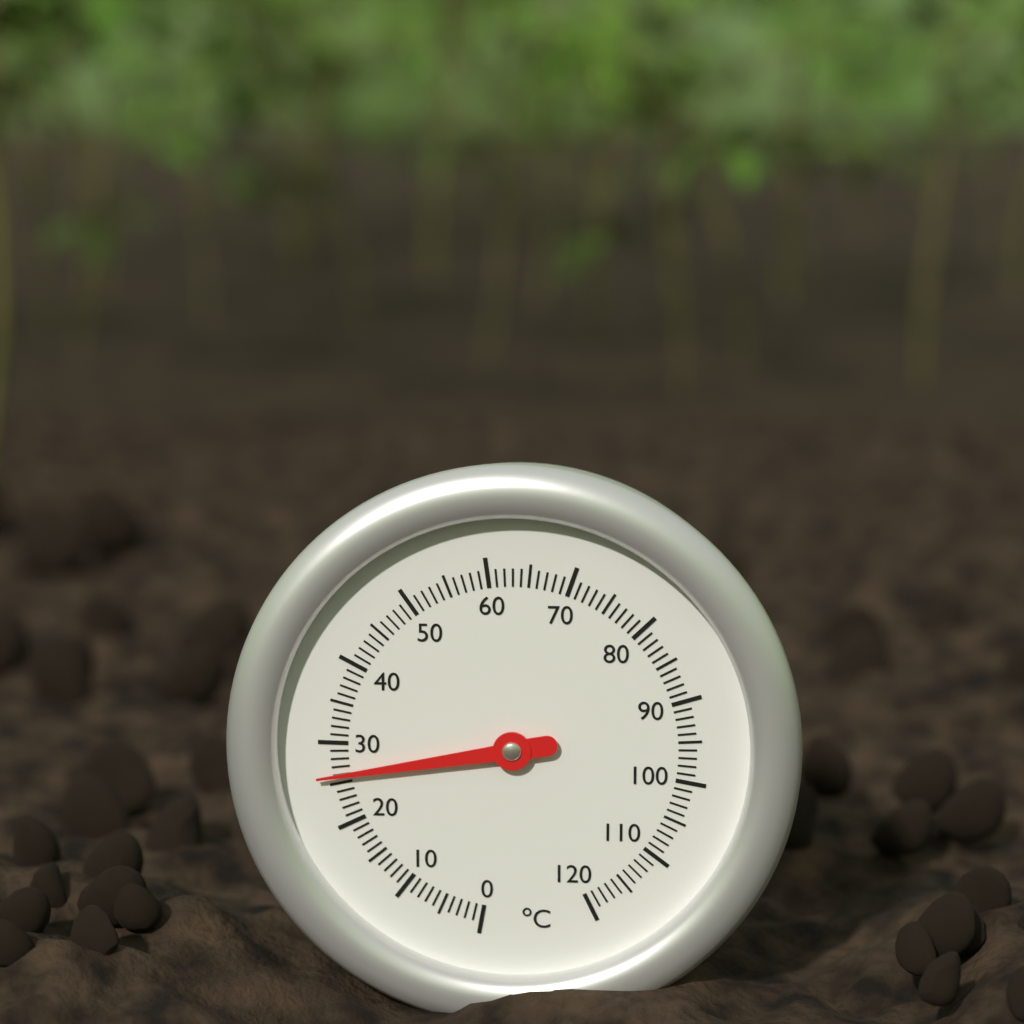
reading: 26 °C
